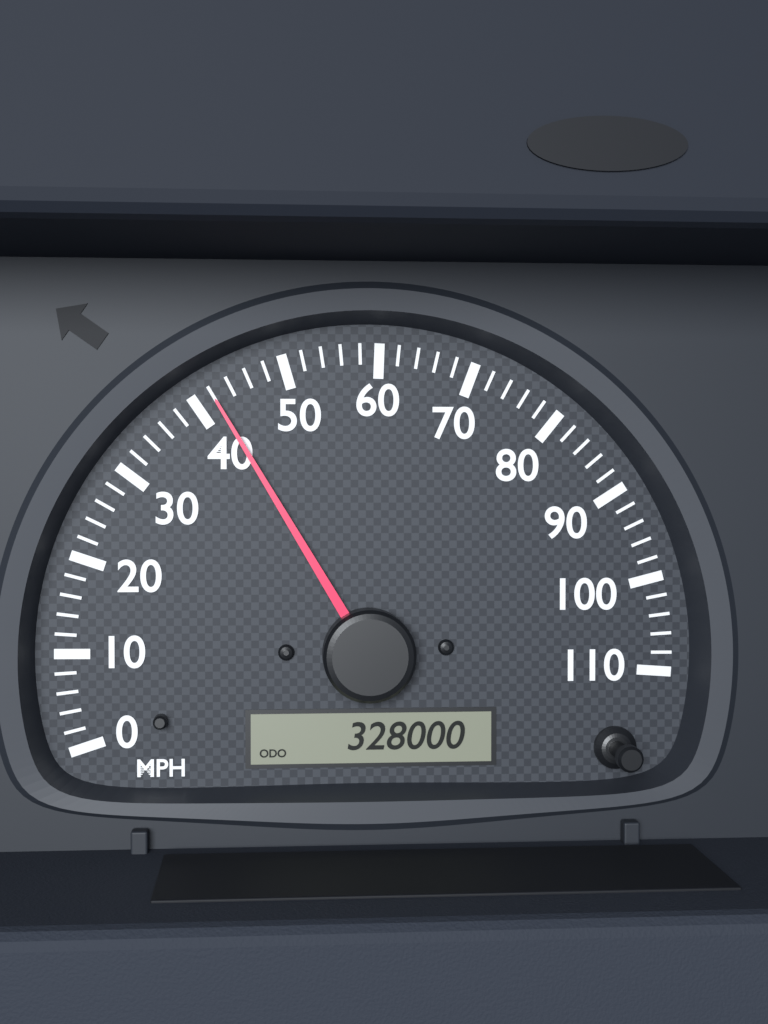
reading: 42 MPH
